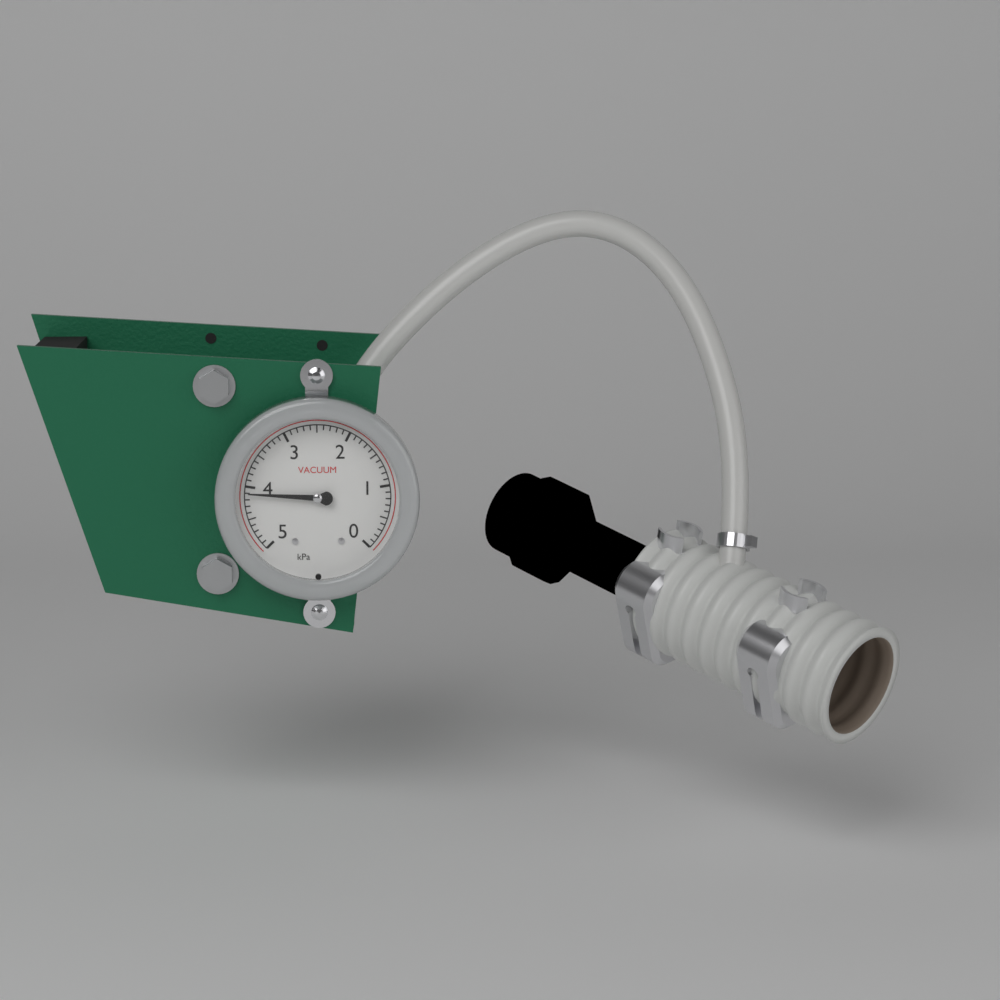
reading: 4.1 kPa
